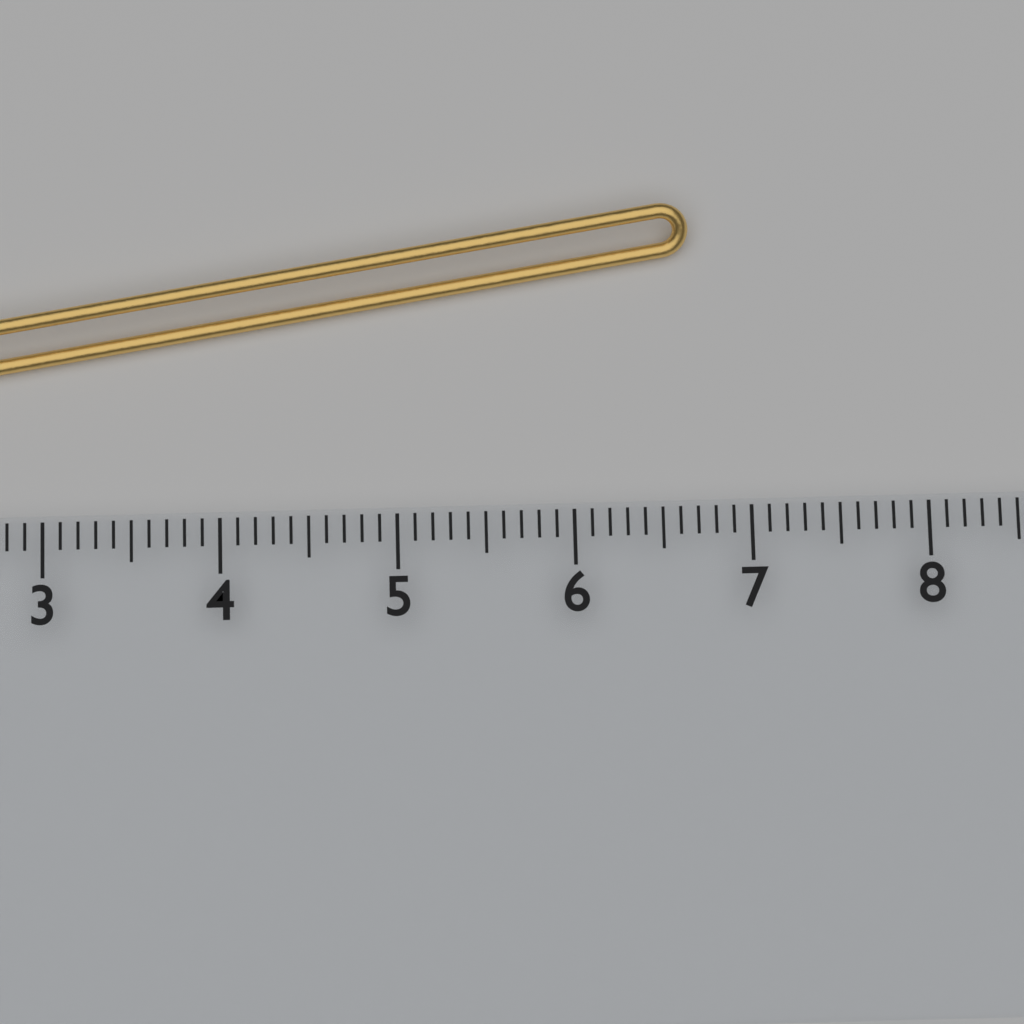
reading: 6.7 cm
